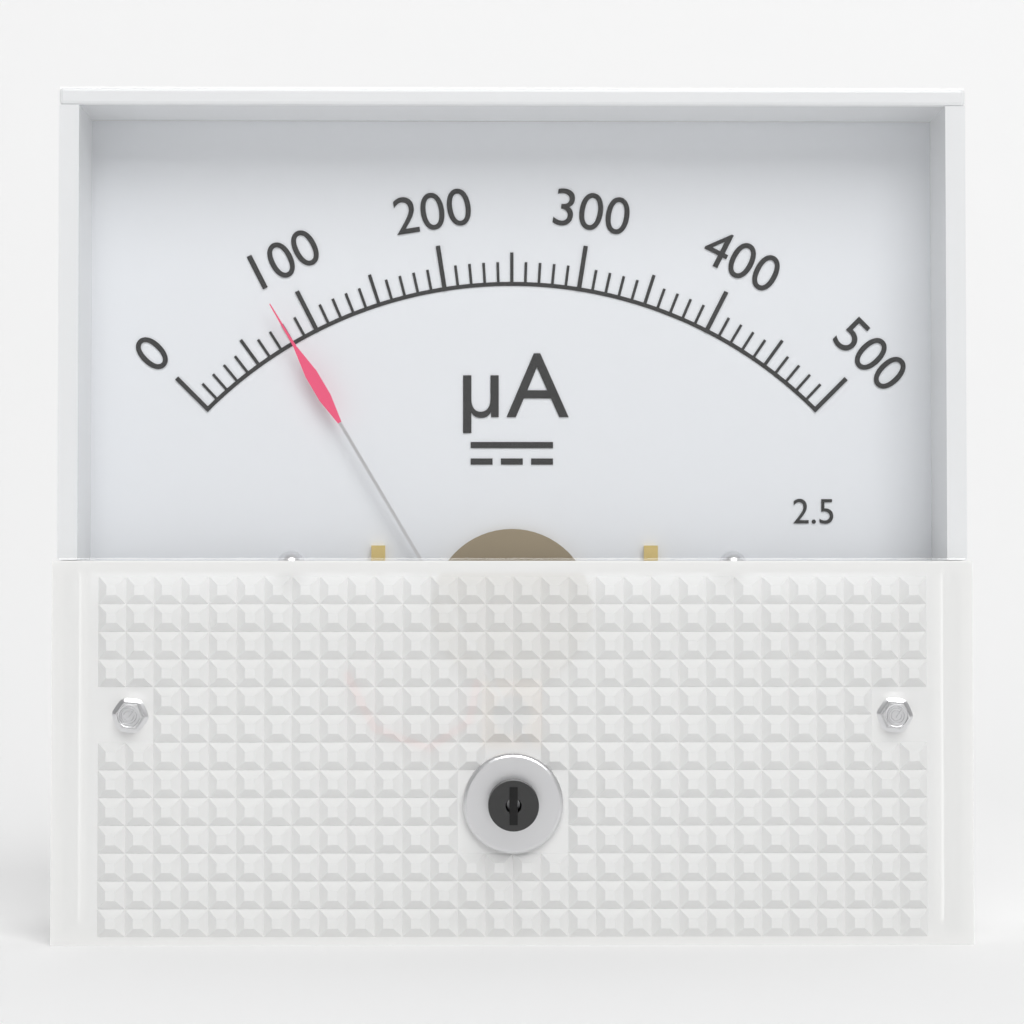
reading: 80 µA
